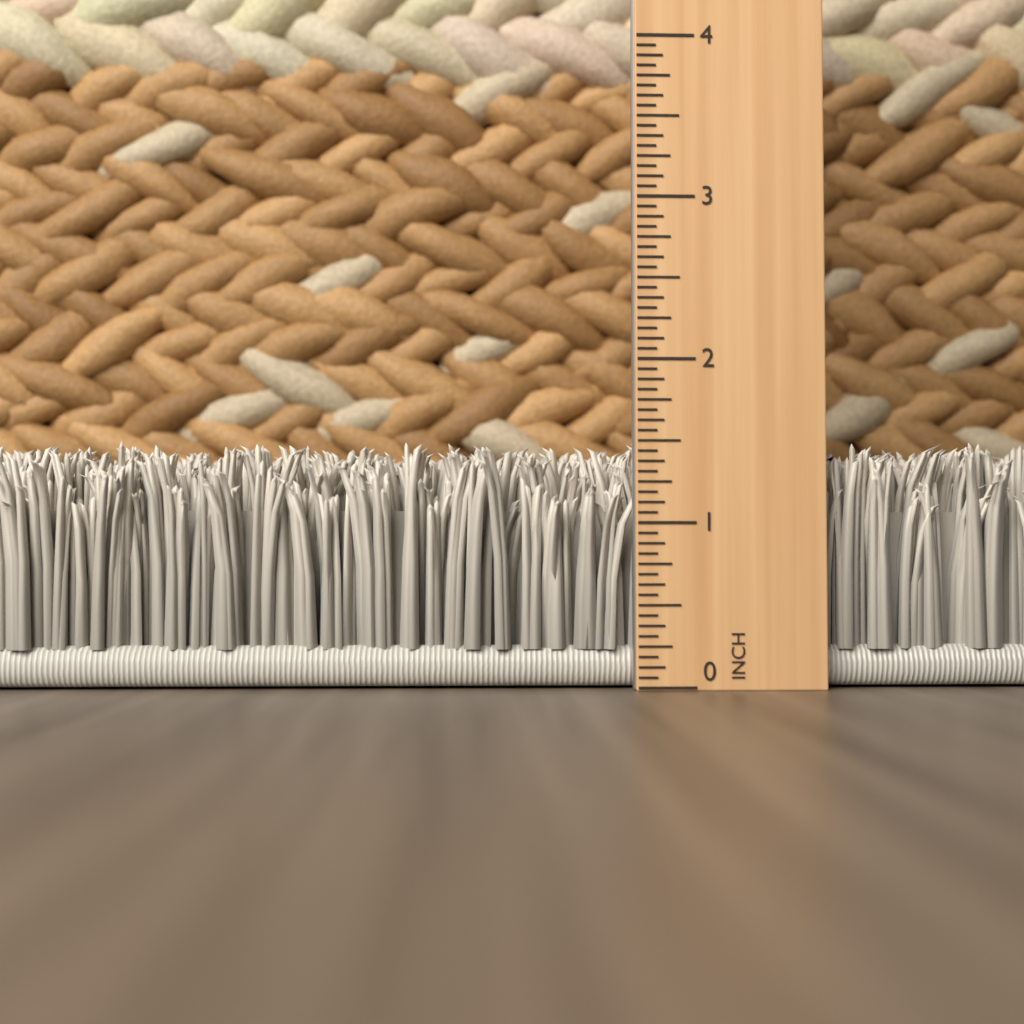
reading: 1.5000 in
